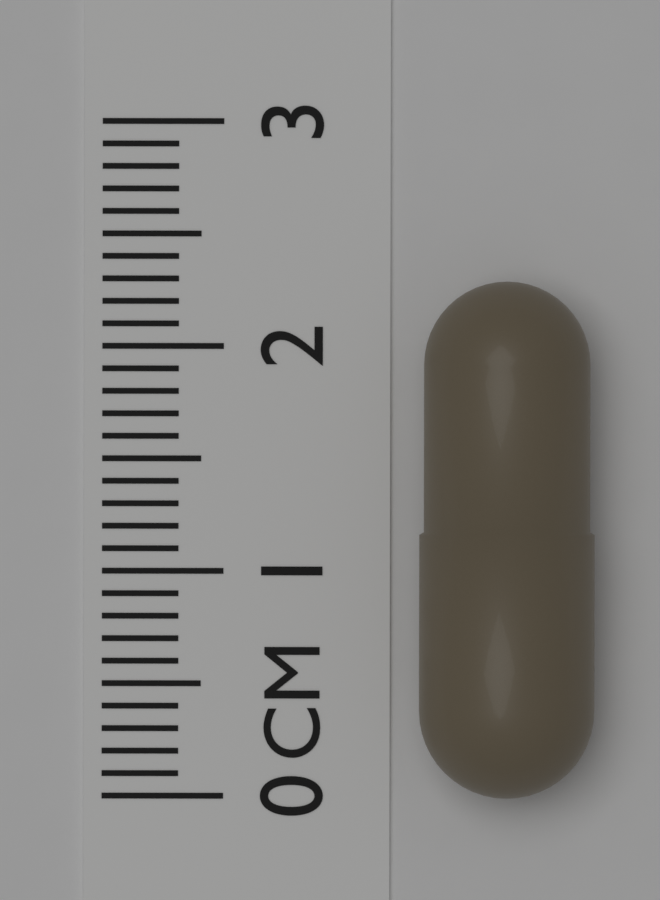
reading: 2.3 cm
